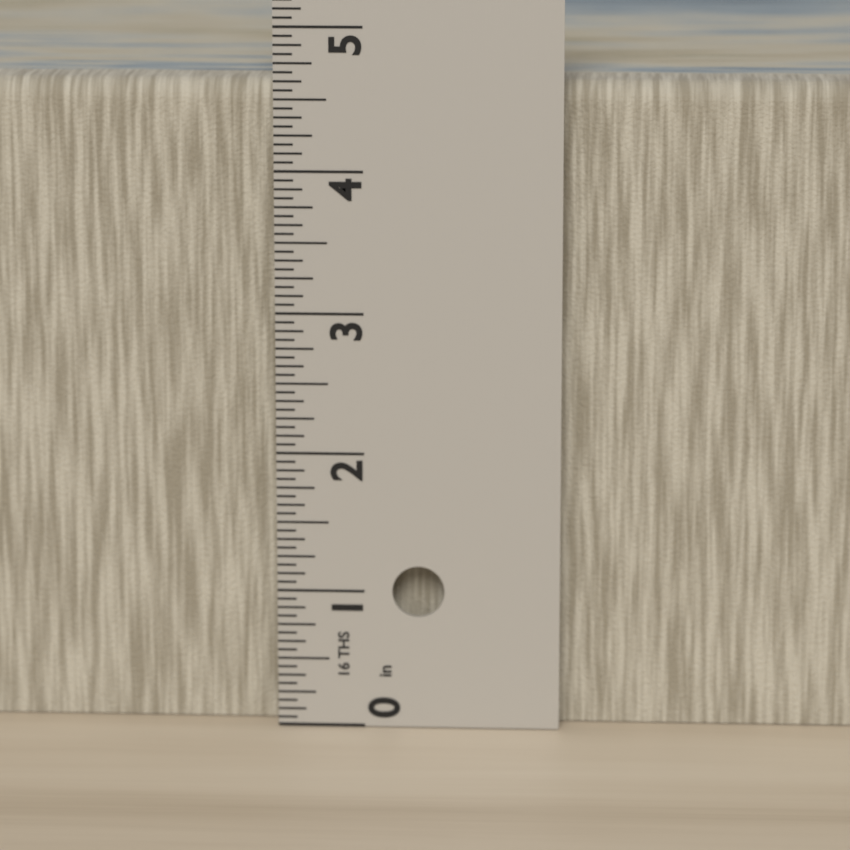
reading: 4.6250 in
